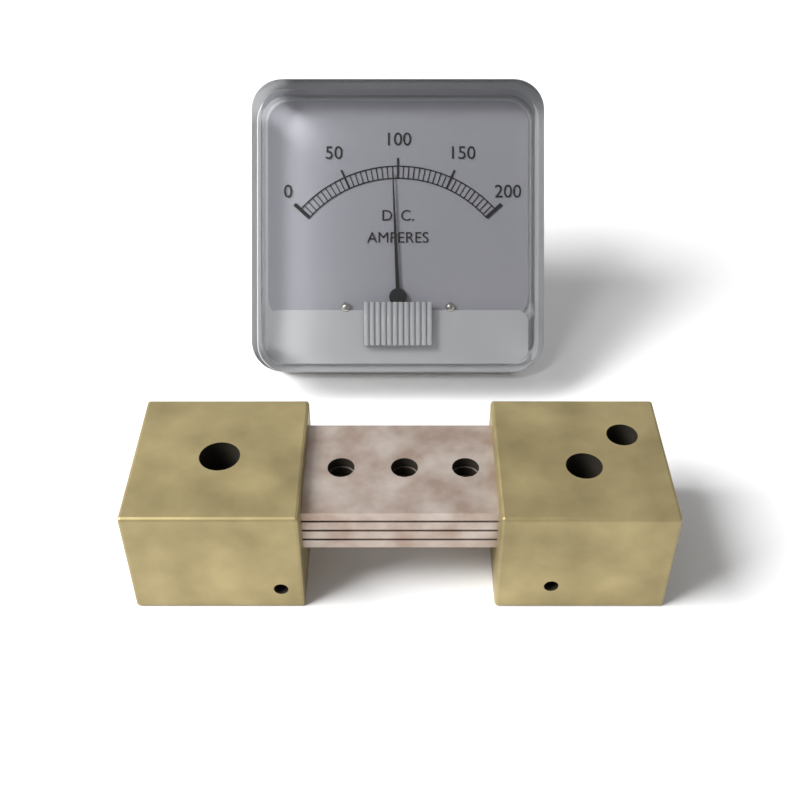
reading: 95 A
